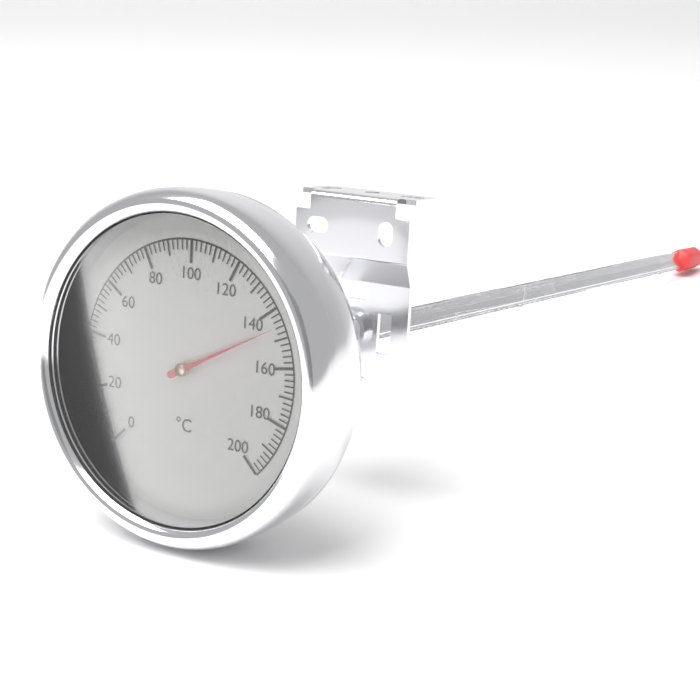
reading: 146 °C
